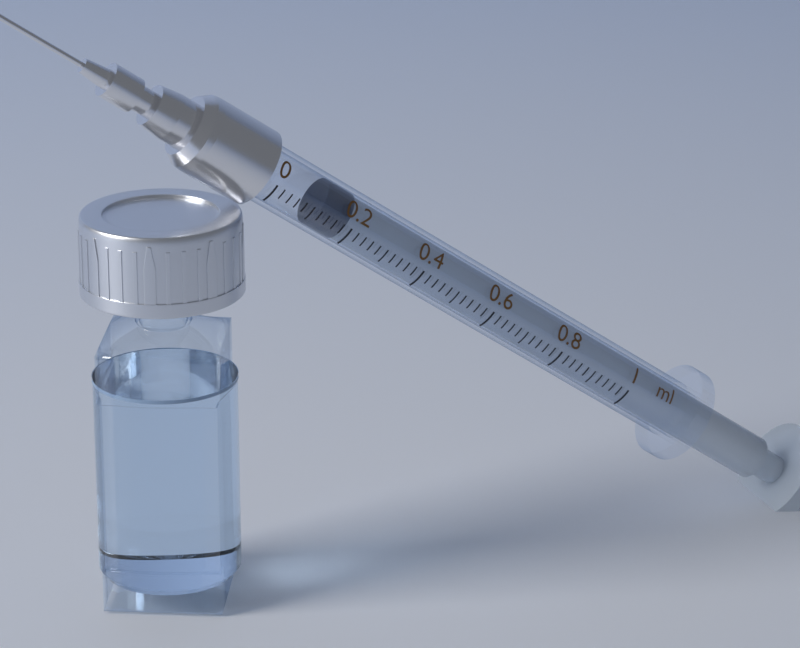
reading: 0.12 ml
